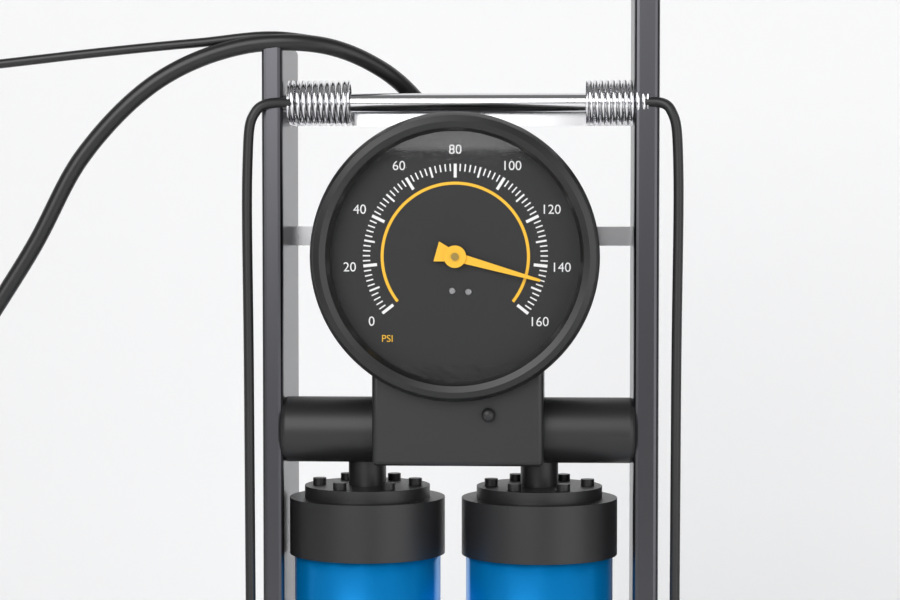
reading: 146 psi
